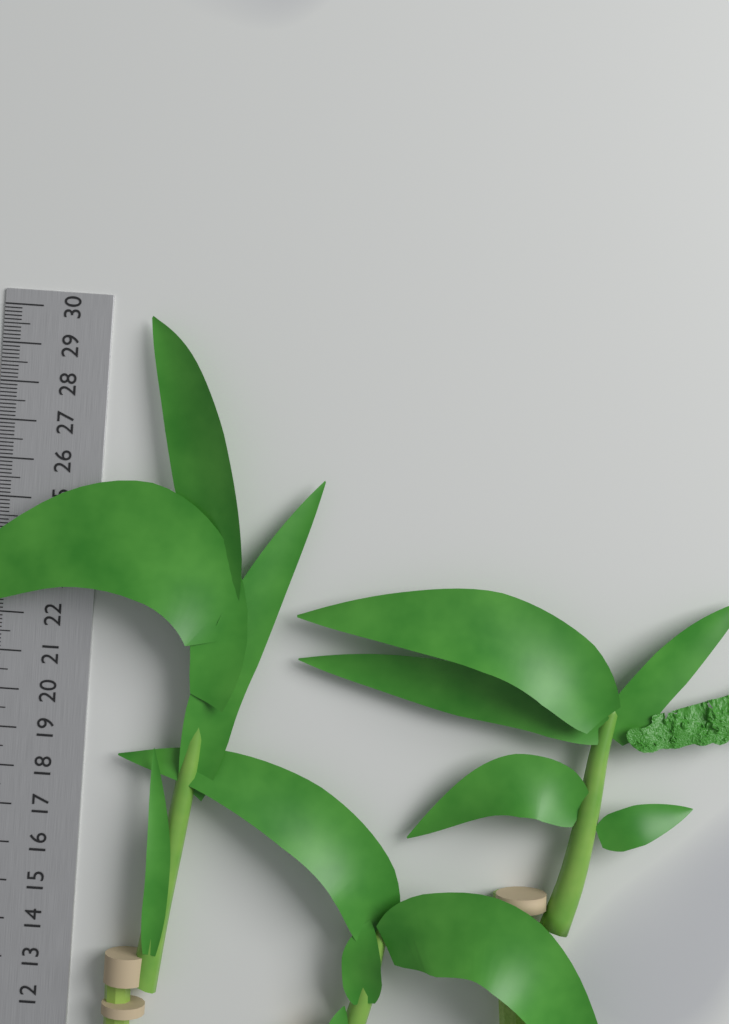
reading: 29.9 cm
